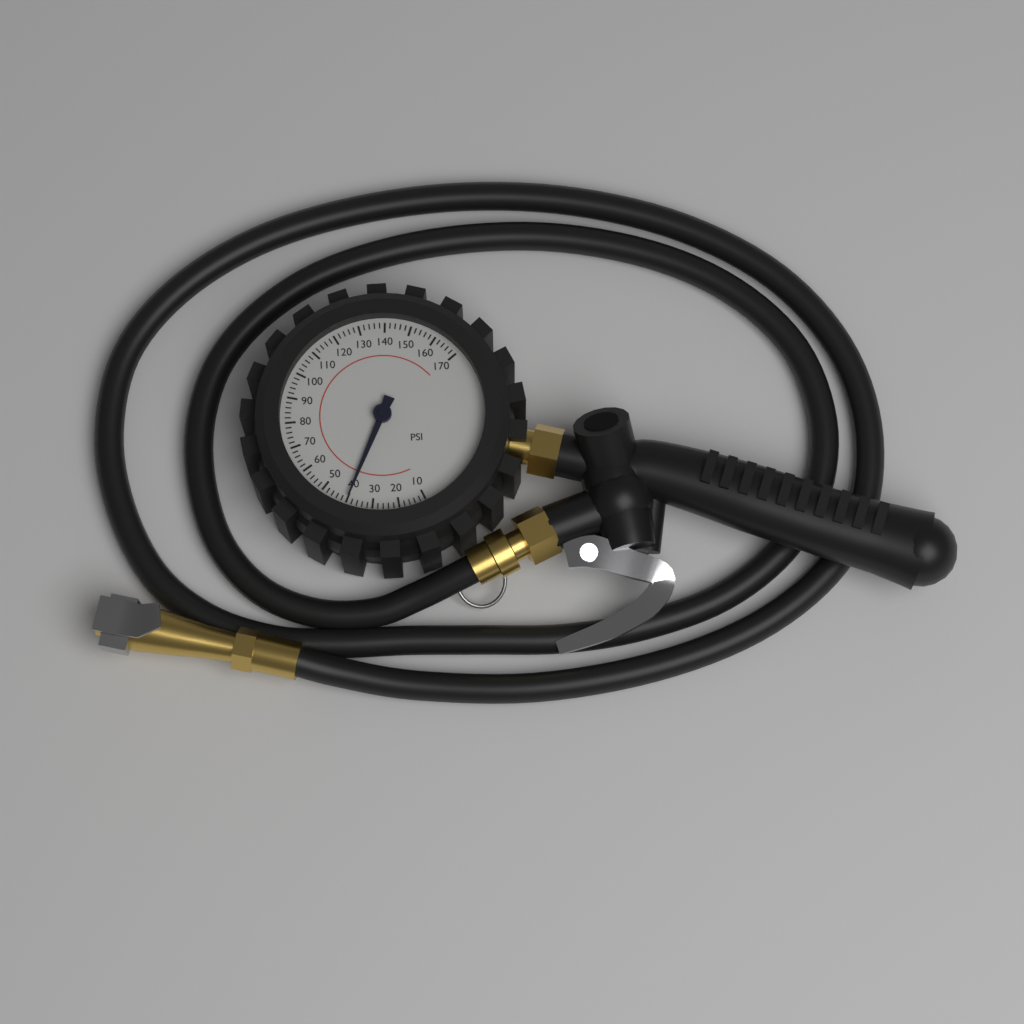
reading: 40 psi
